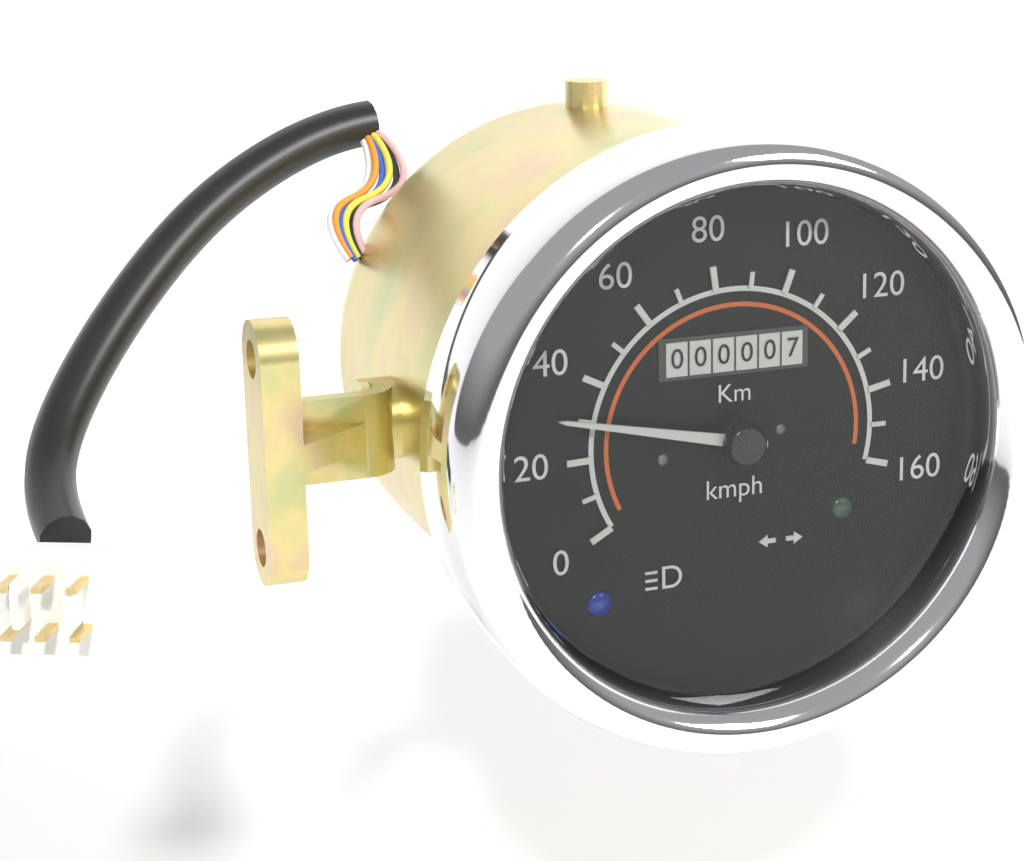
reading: 30 km/h
